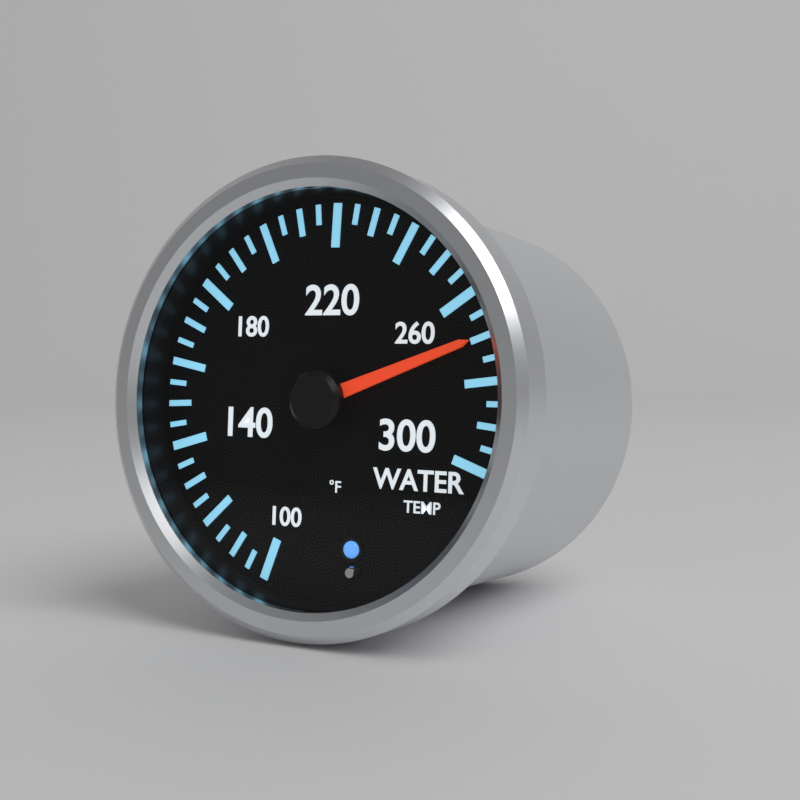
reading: 270 °F
